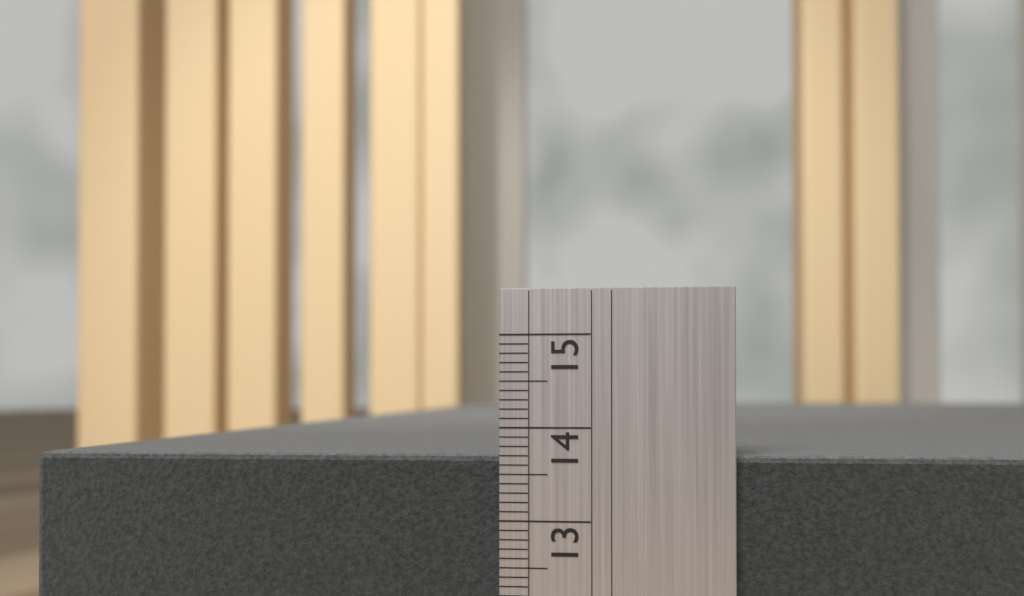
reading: 13.7 (no unit)
